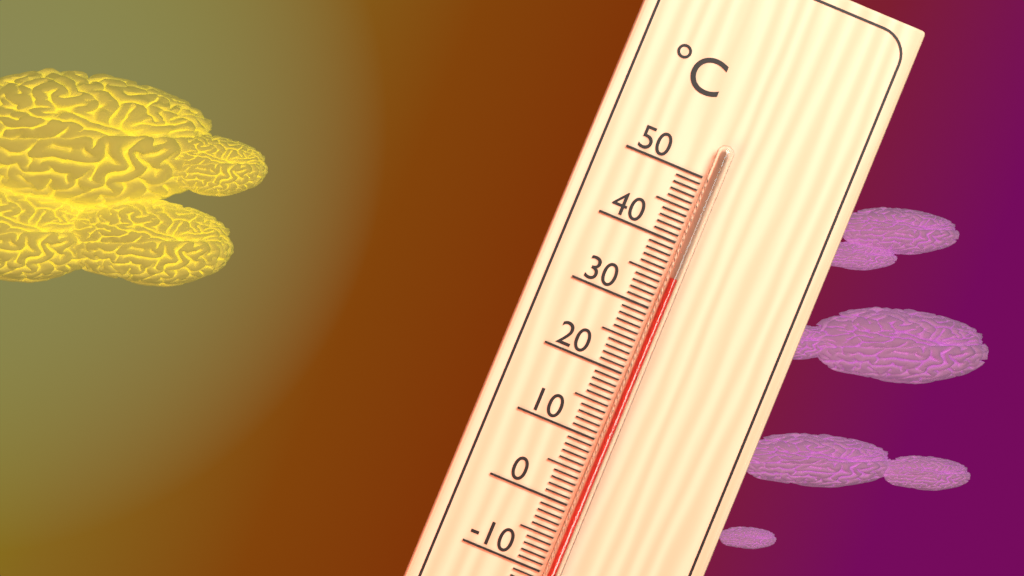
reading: 35 °C
